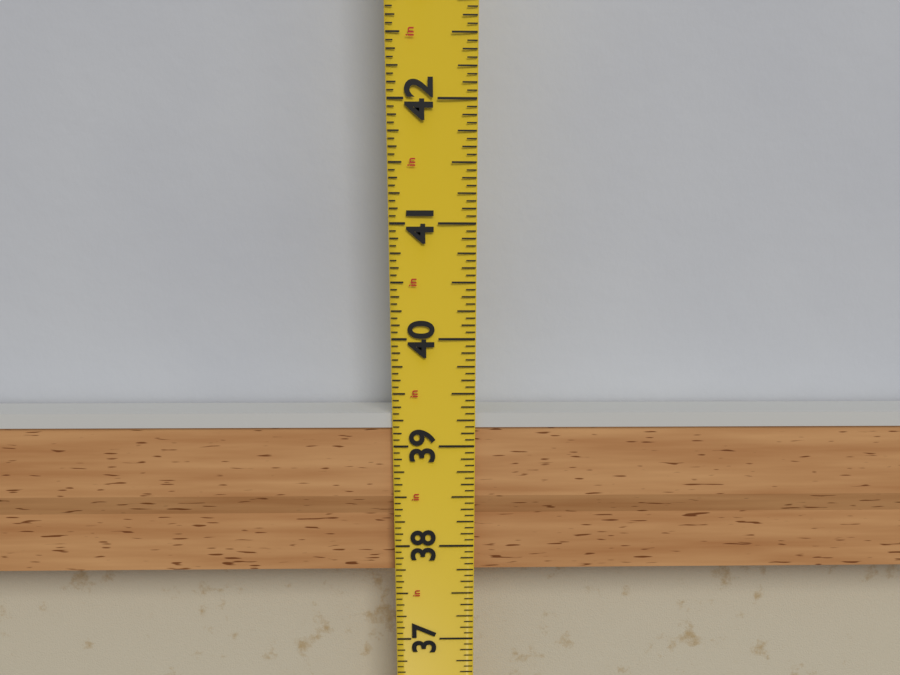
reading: 39.3125 in
